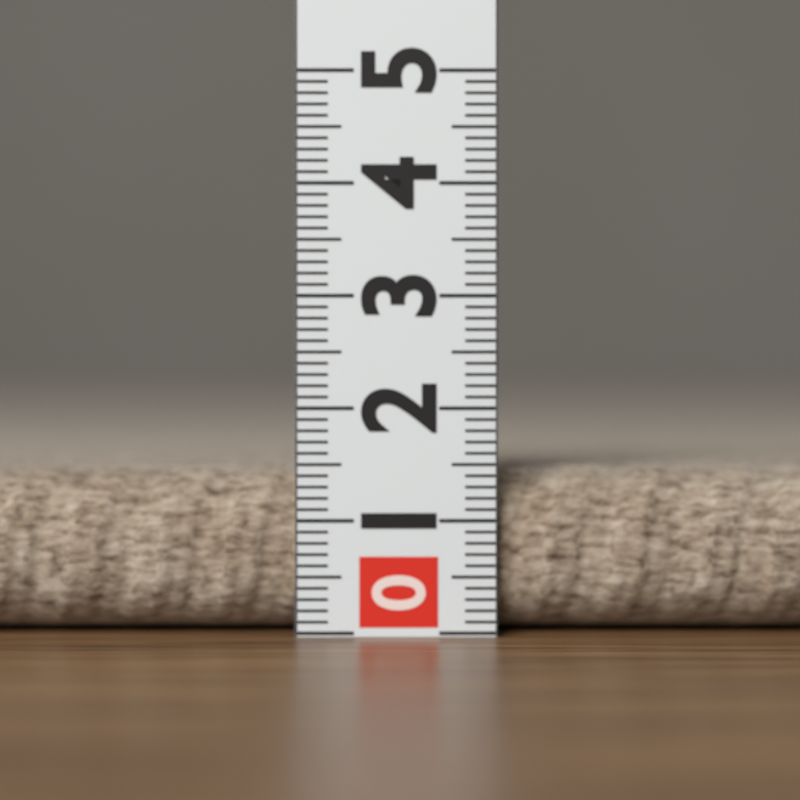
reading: 1.5 (no unit)
